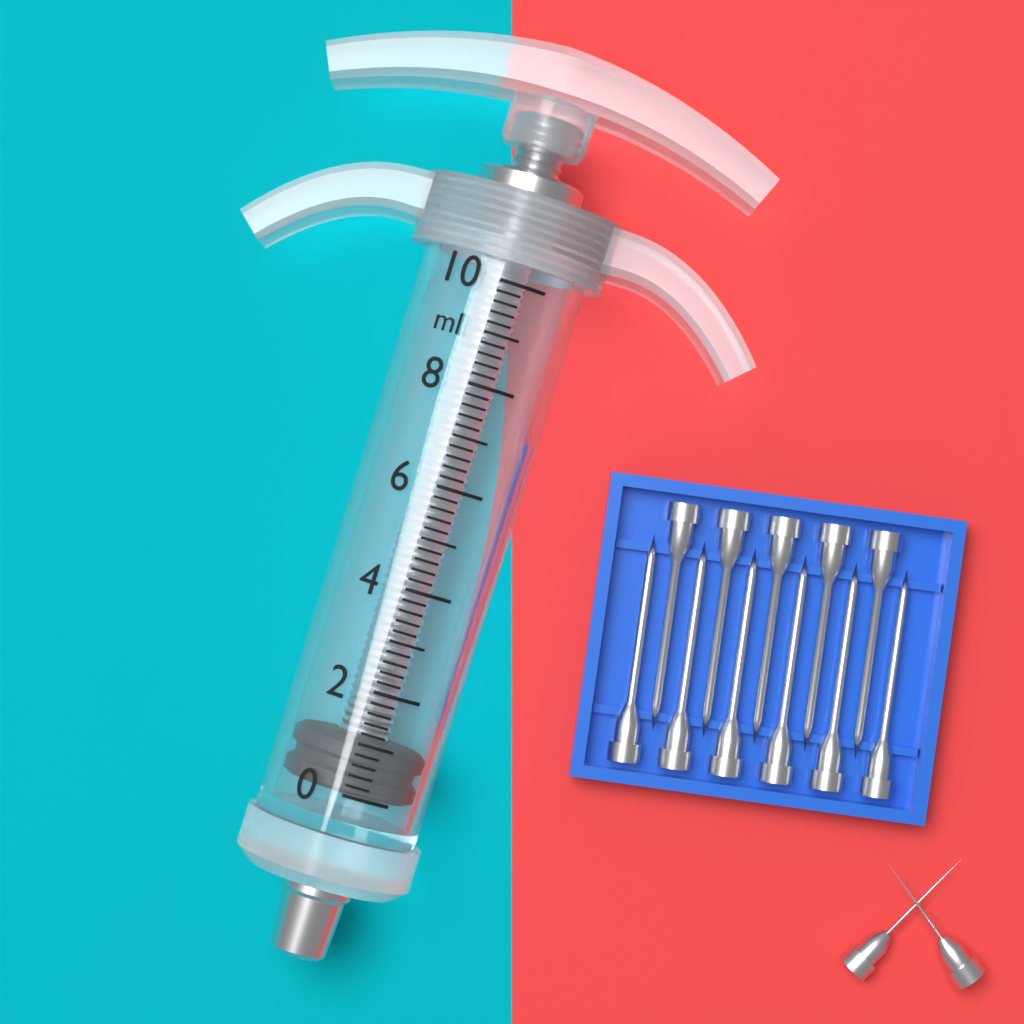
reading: 0.0 ml
